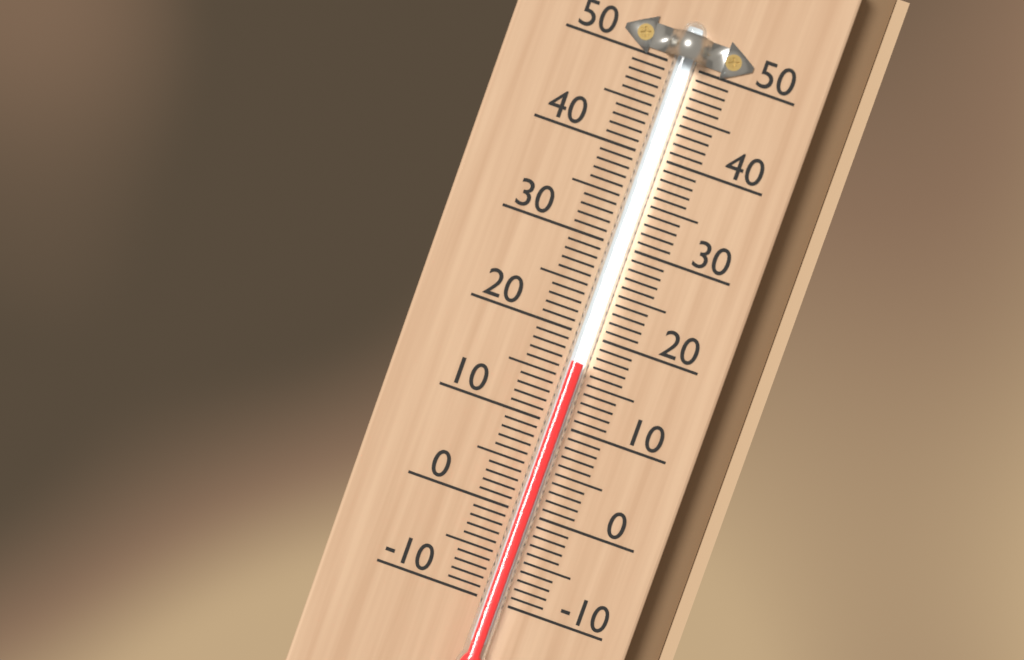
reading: 17 (no unit)
